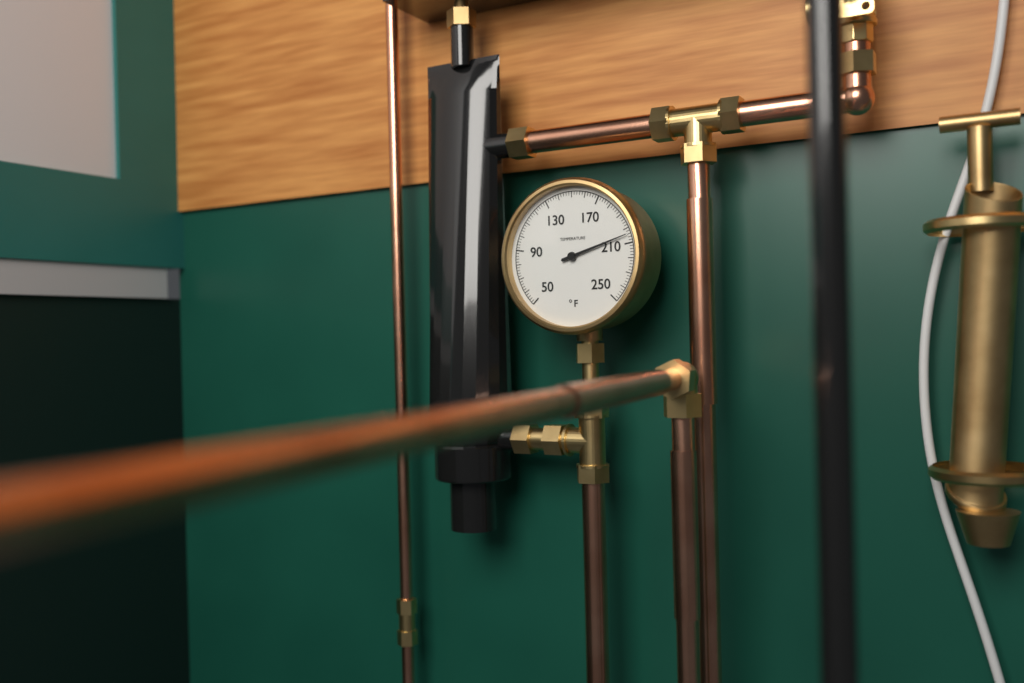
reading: 204 °F
